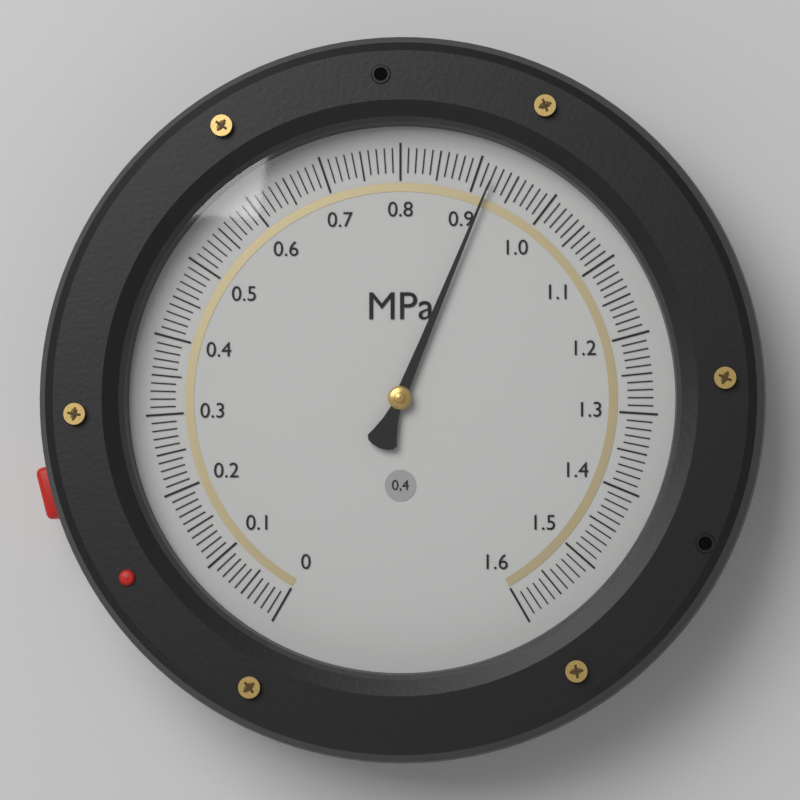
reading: 0.92 MPa
